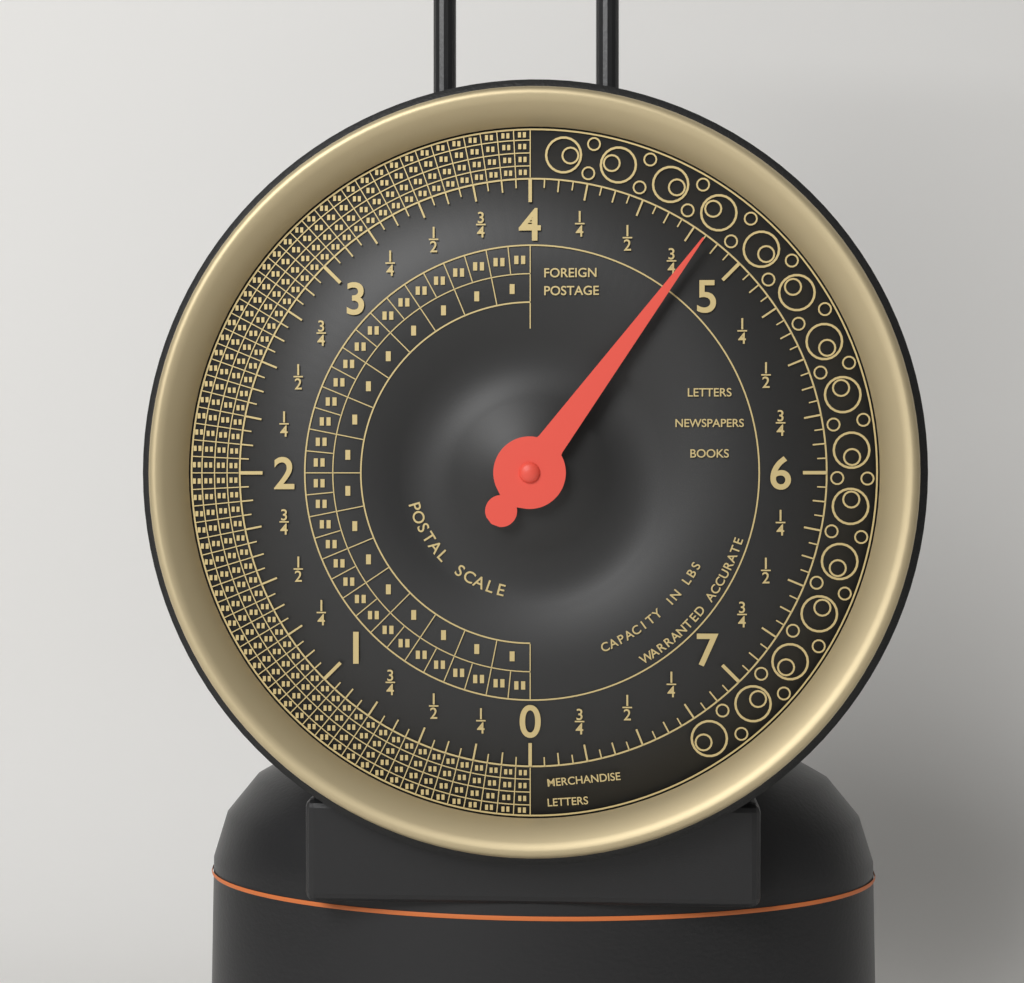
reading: 4.8125 lbs
